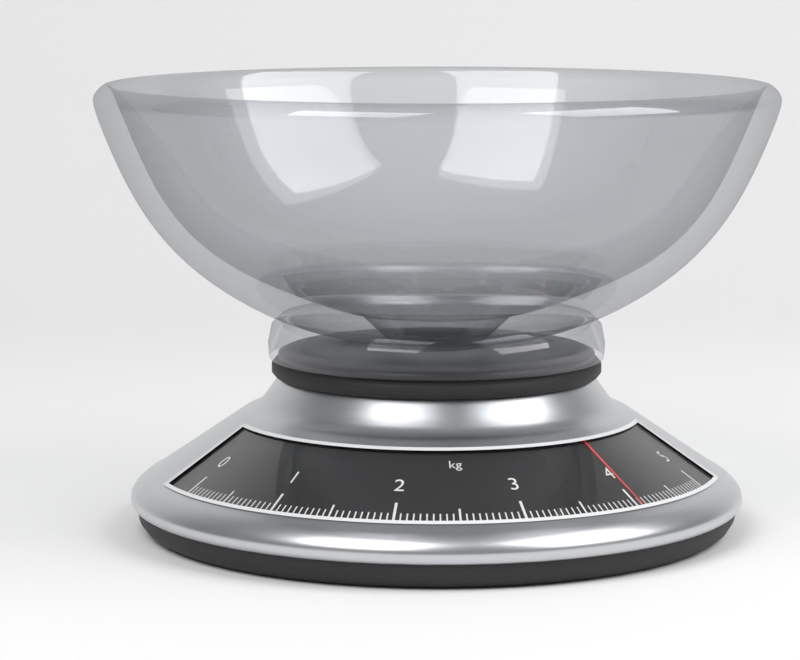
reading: 4.05 kg
